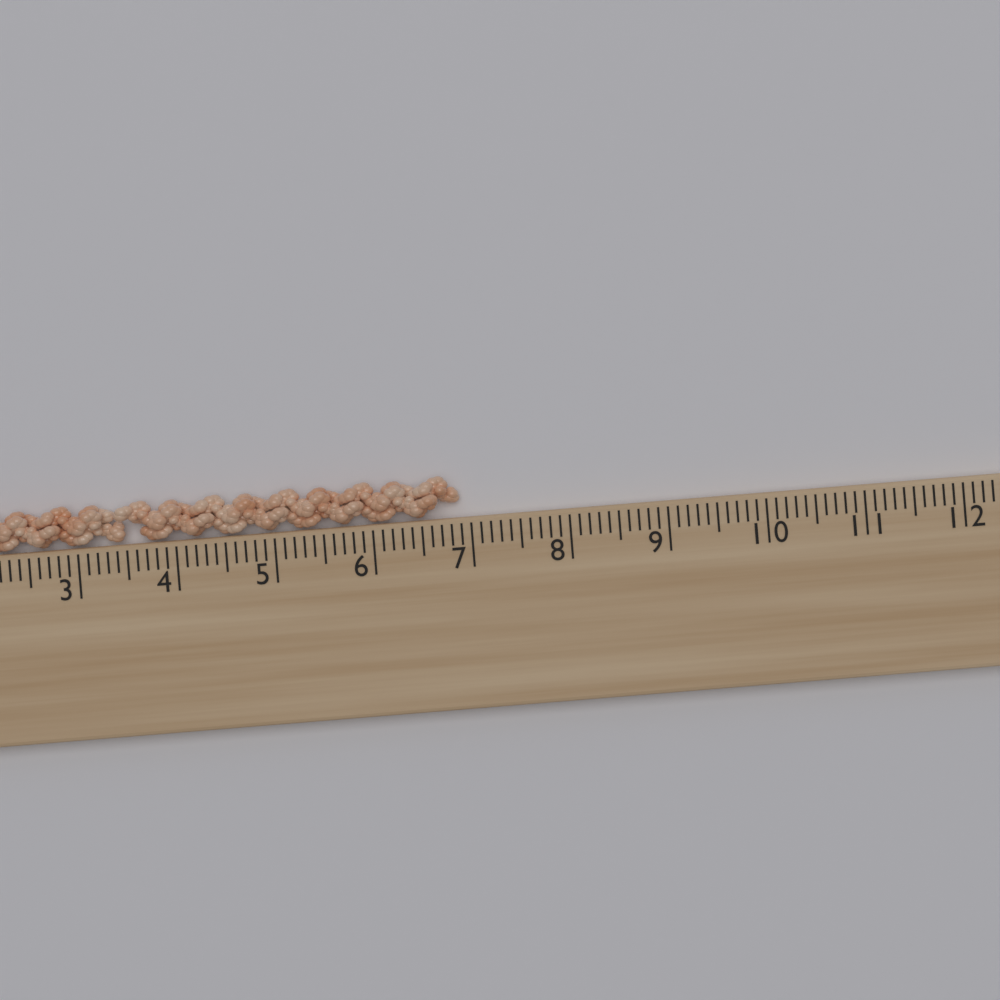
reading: 6.9 cm
